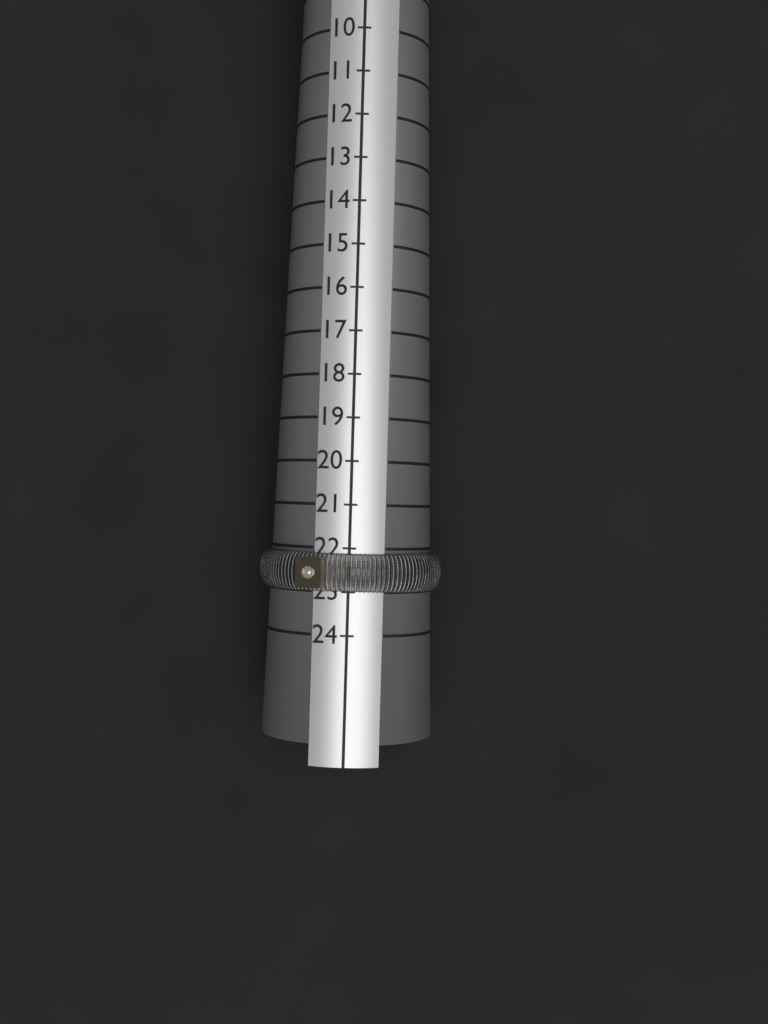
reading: 23 (no unit)
